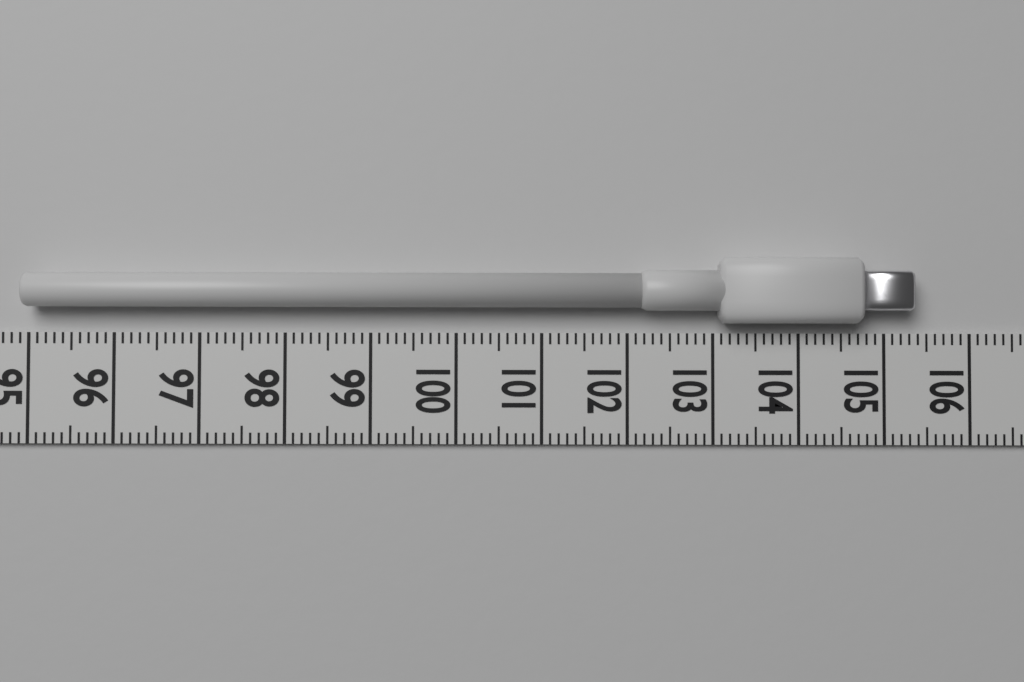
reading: 105.3 (no unit)
